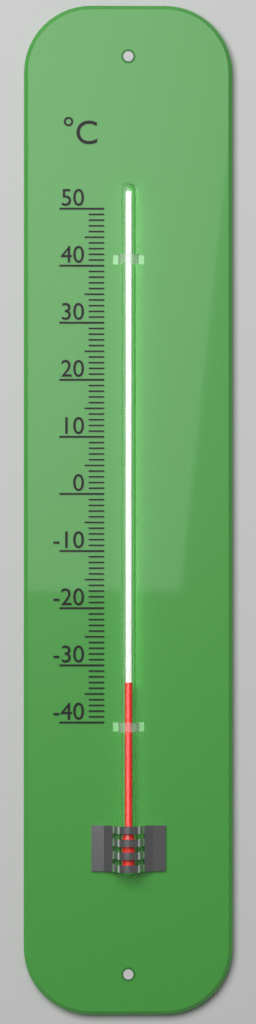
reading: -33 °C
